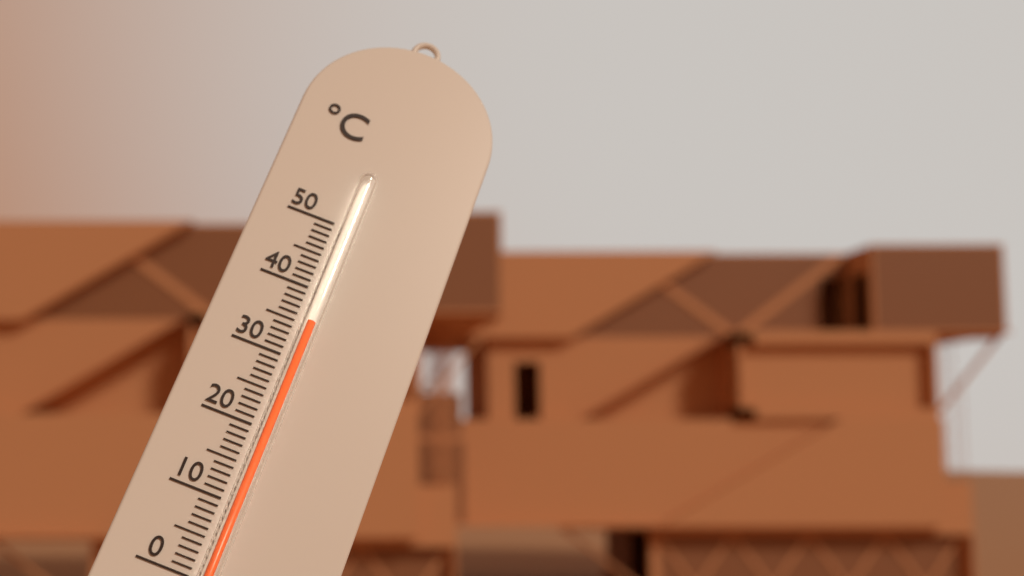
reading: 35 °C
